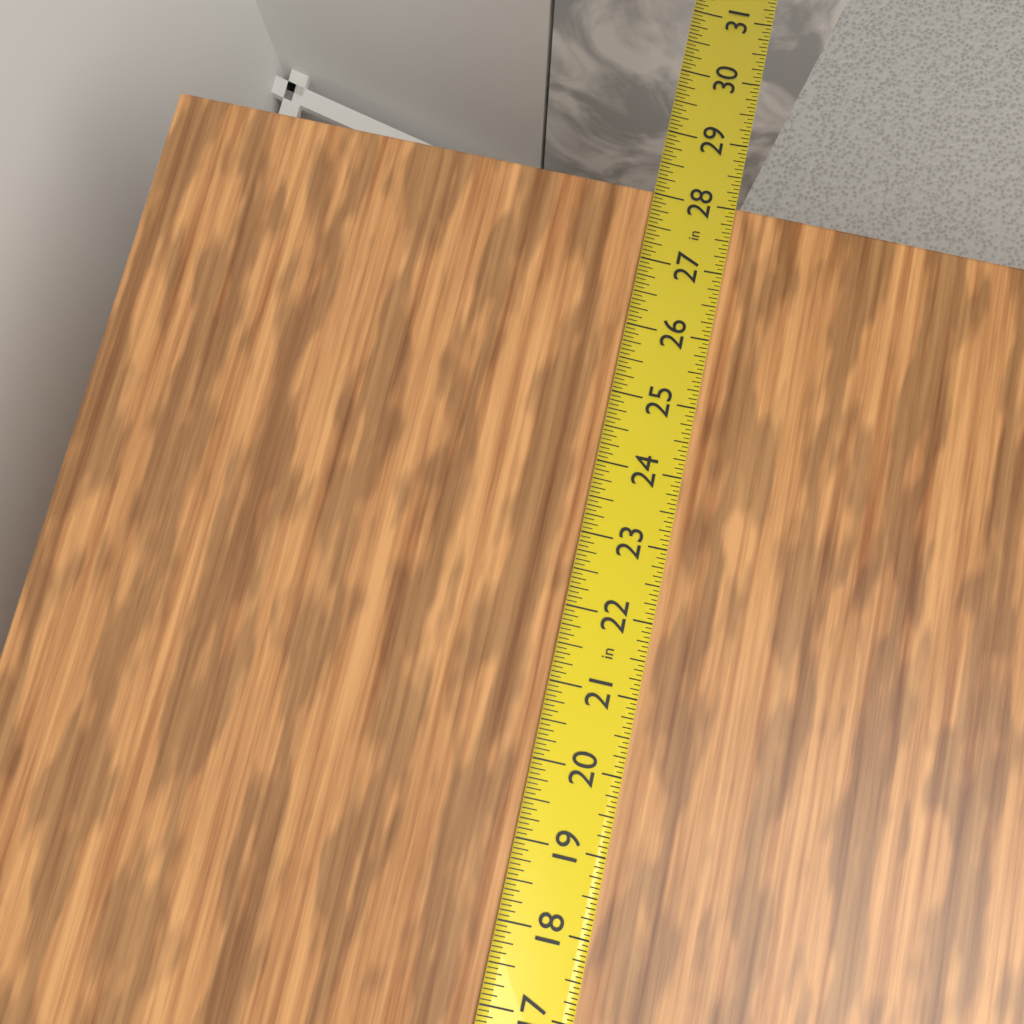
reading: 28.0625 in
